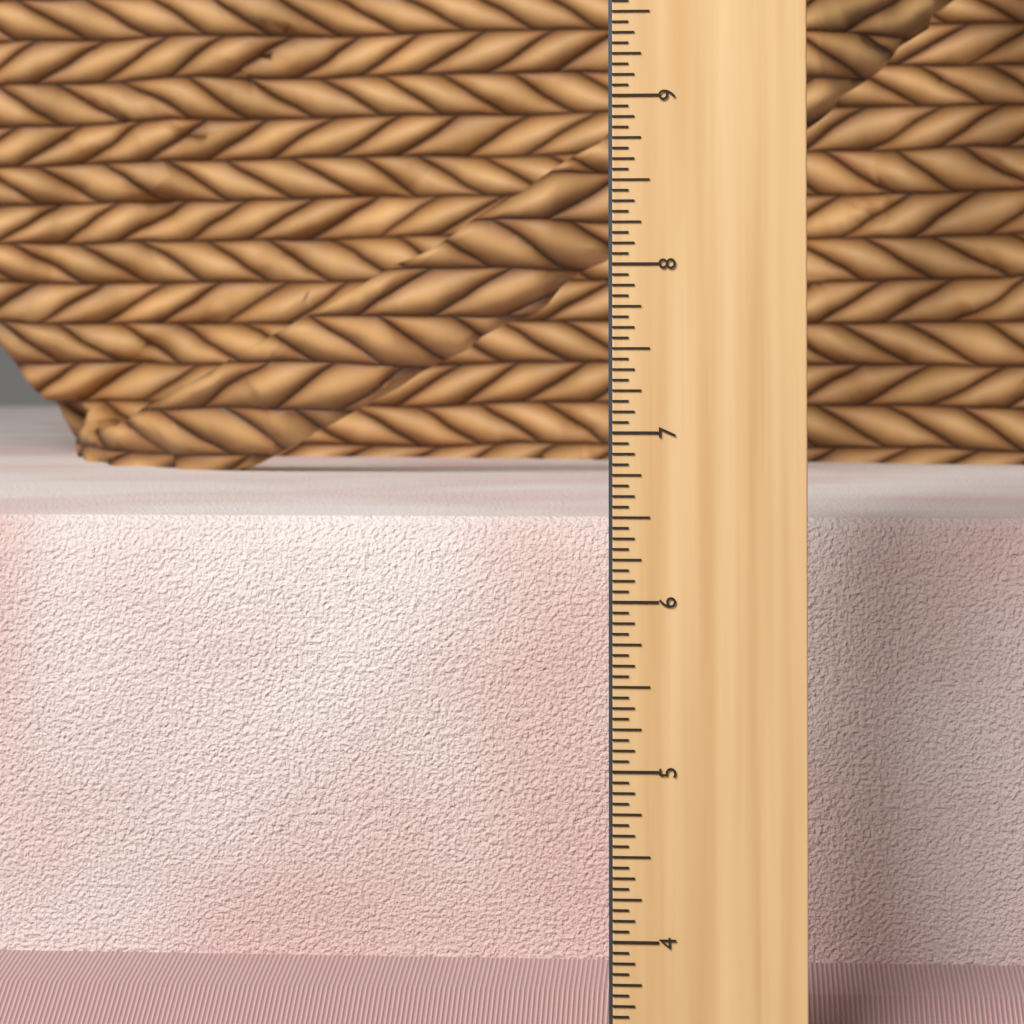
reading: 6.3750 in
